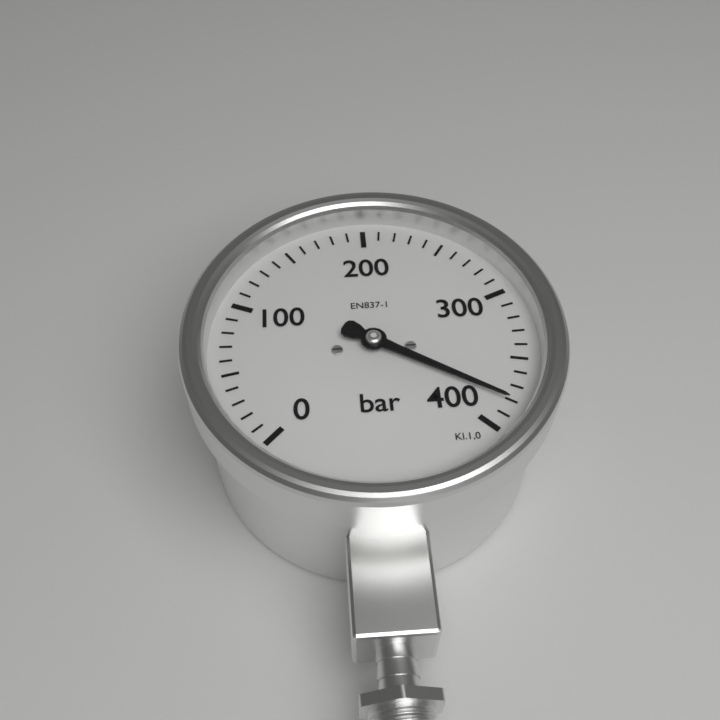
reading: 380 bar
